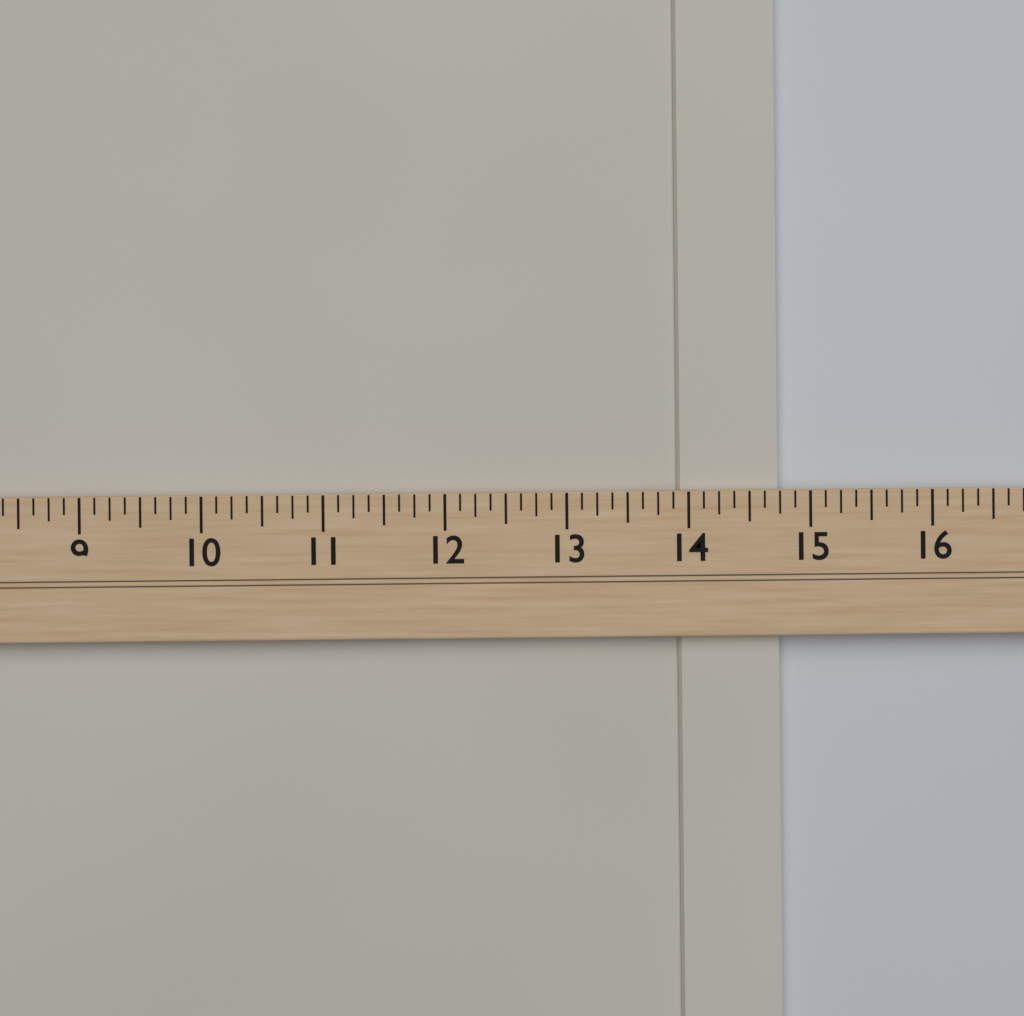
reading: 14.750 (no unit)
